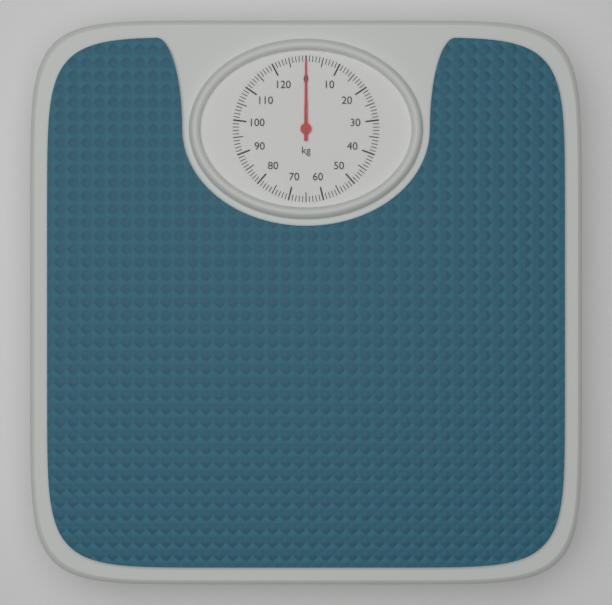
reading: 0 kg
